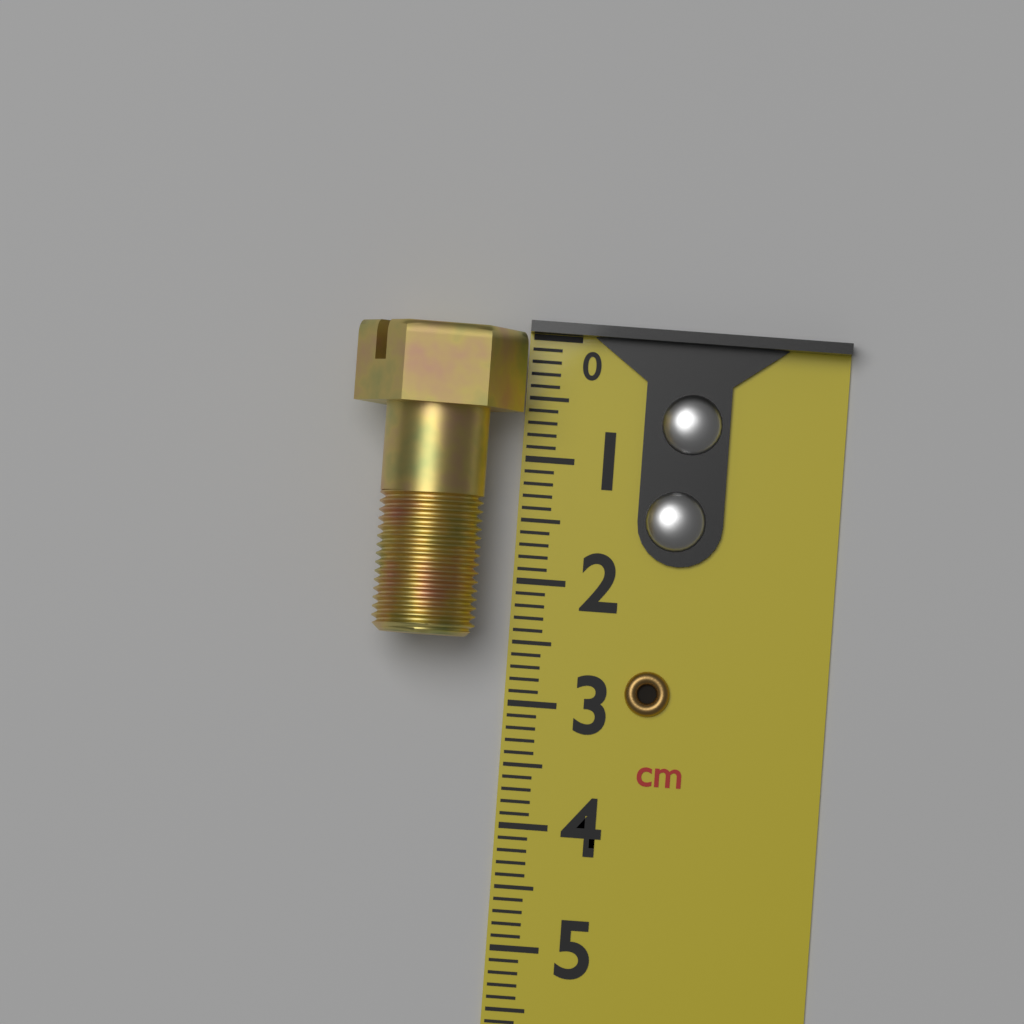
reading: 2.5 cm
